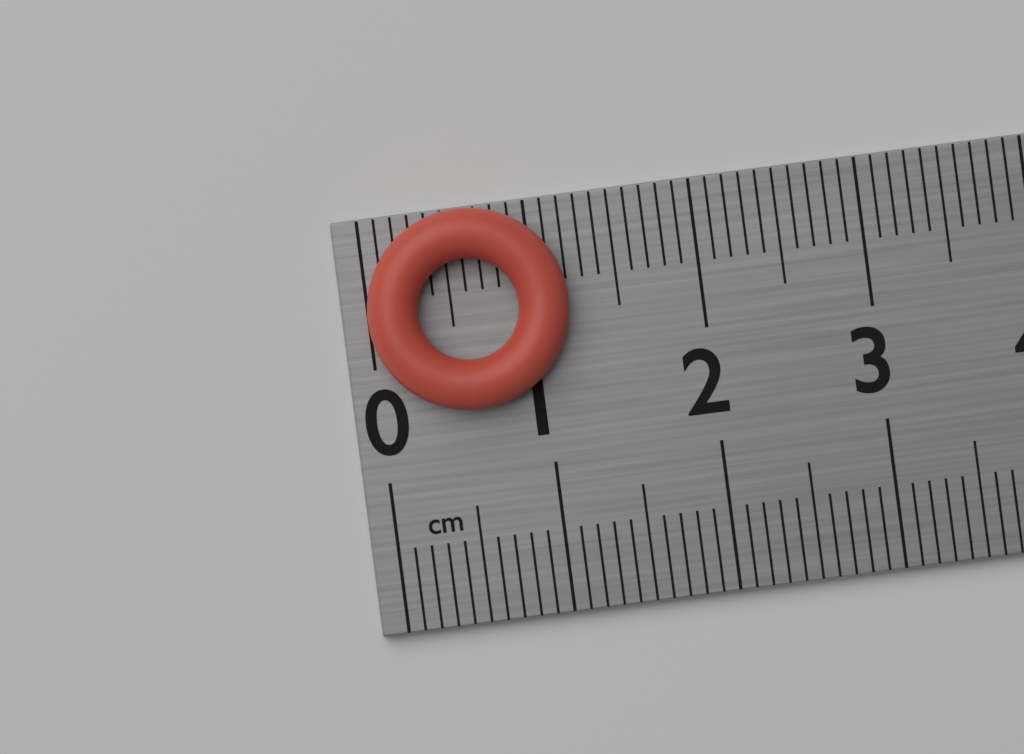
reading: 1.2 cm
